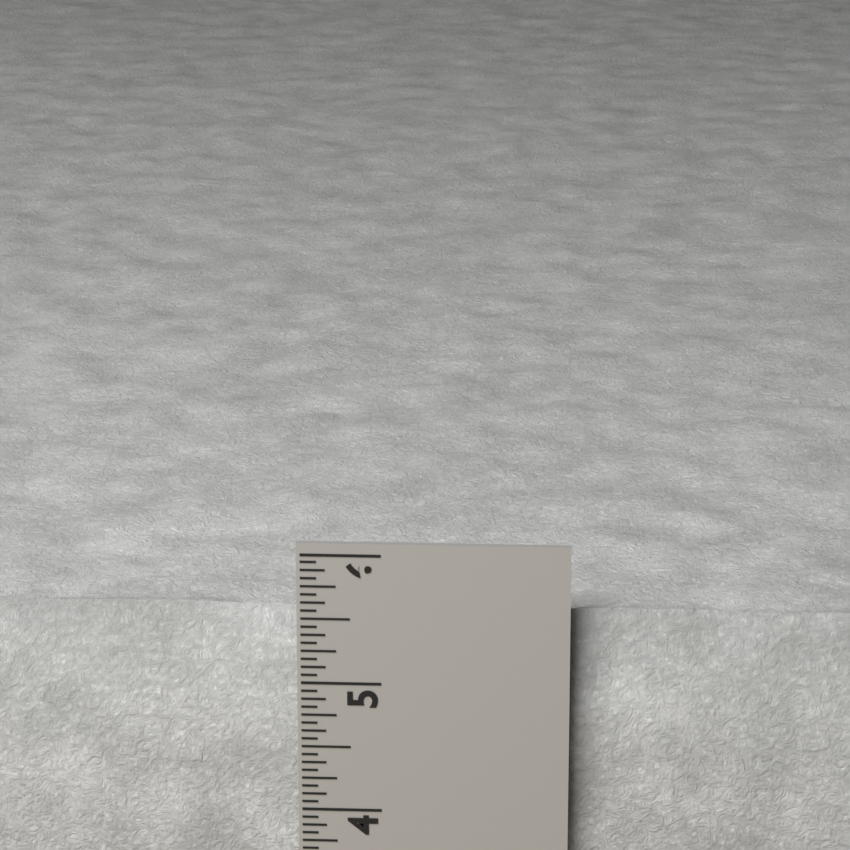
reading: 5.5625 in
